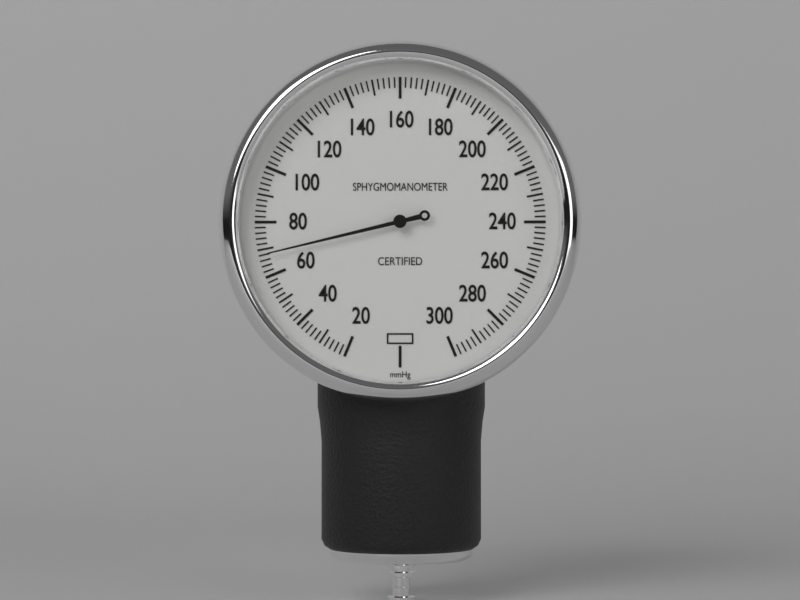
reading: 68 mmHg
